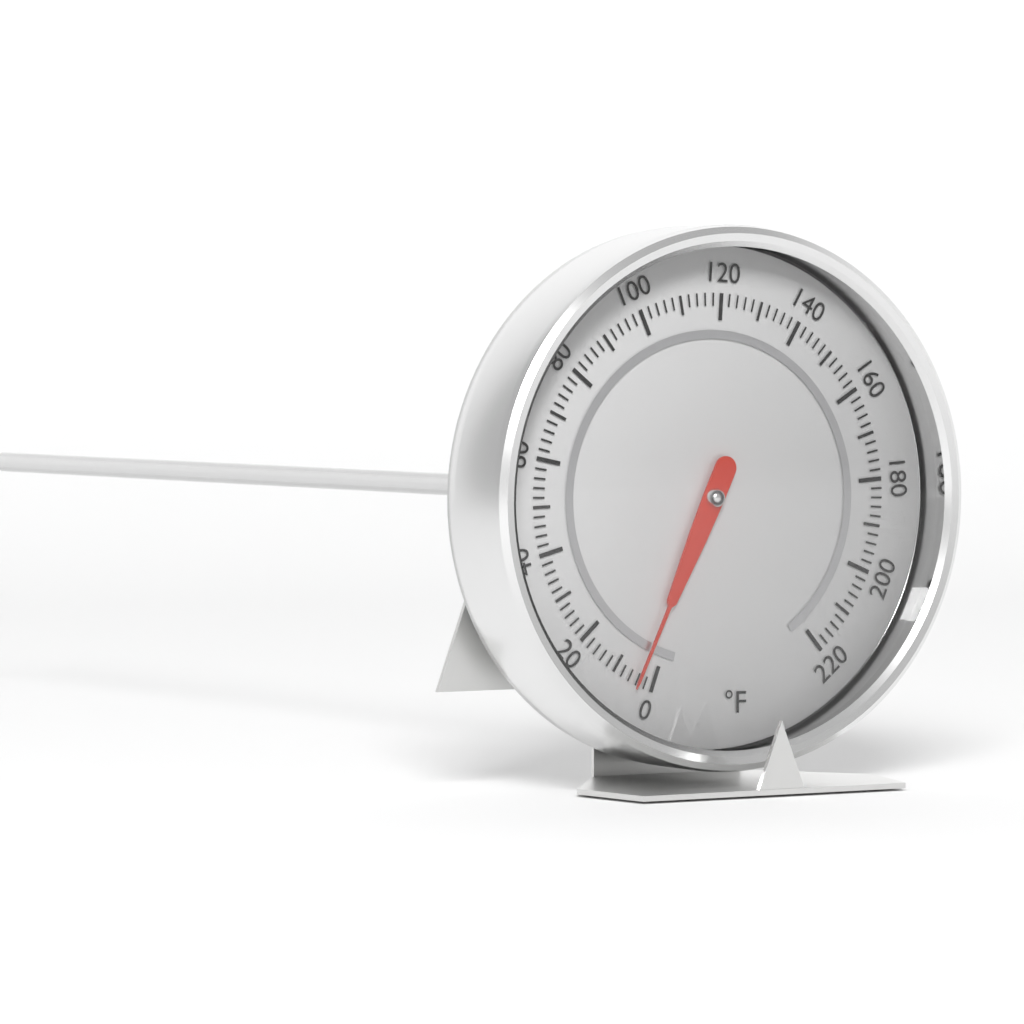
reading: 4 °F
